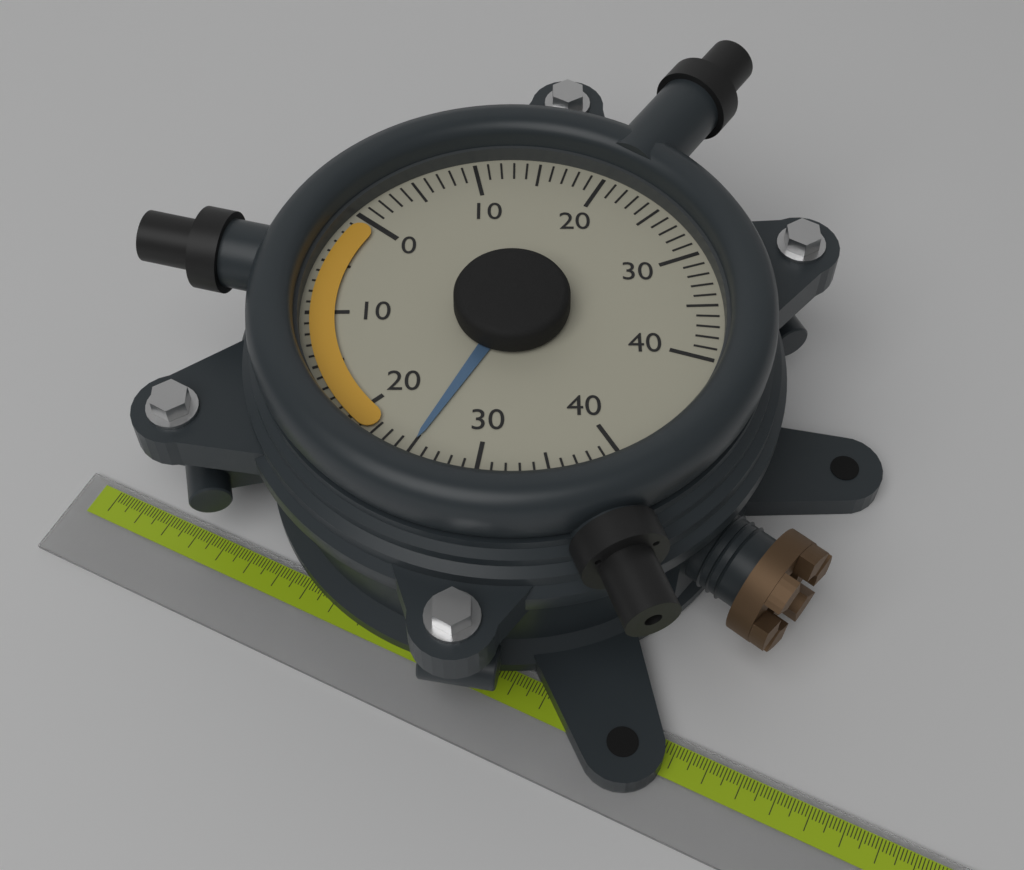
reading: -25 (no unit)
